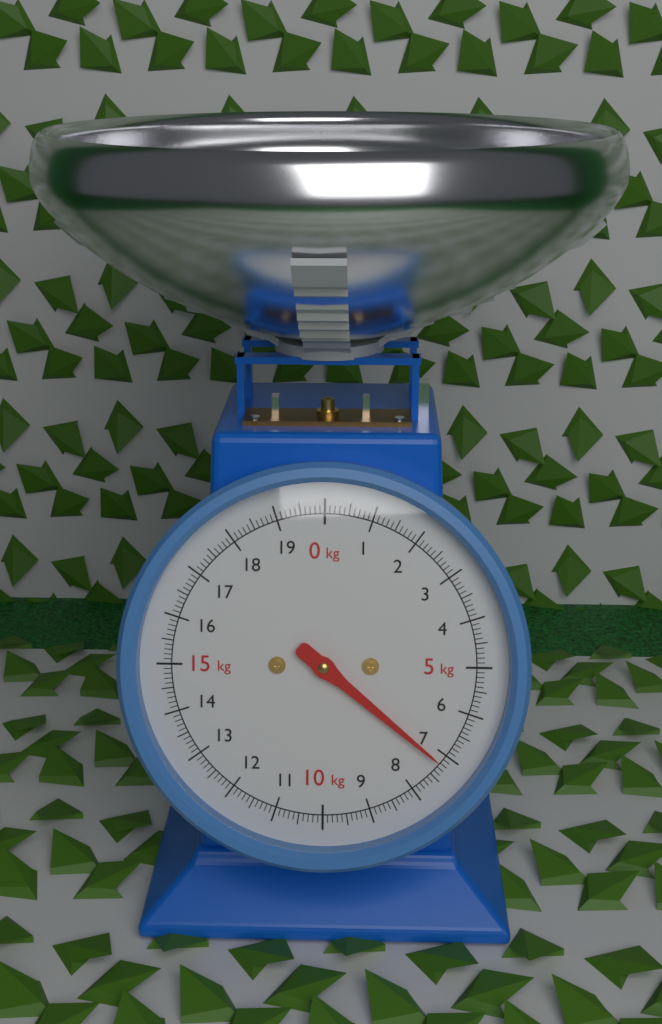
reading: 7.2 kg
